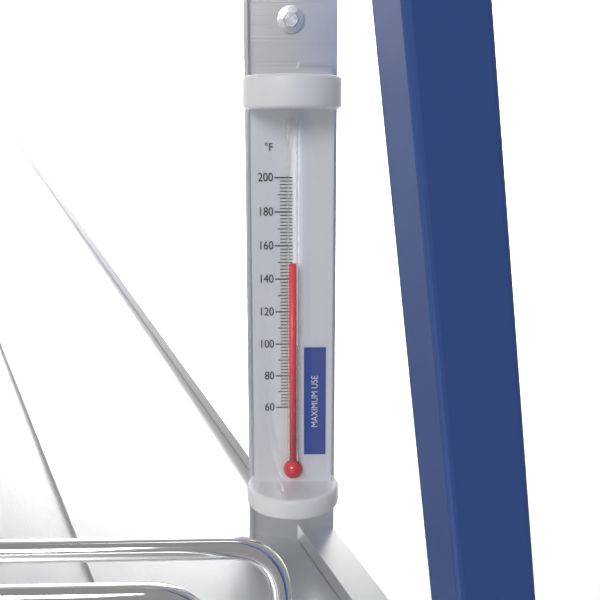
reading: 150 °F
